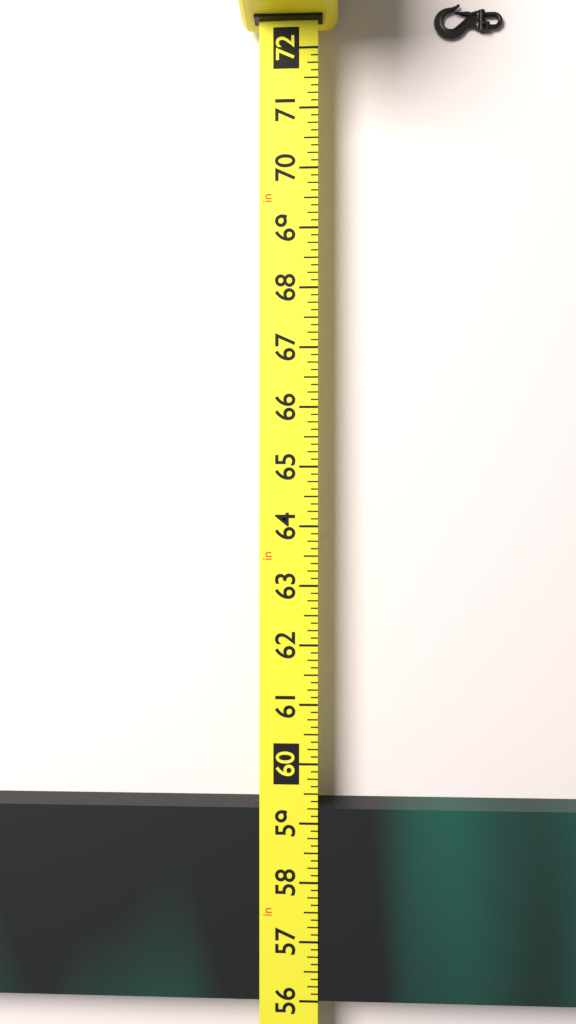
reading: 59.250 in
